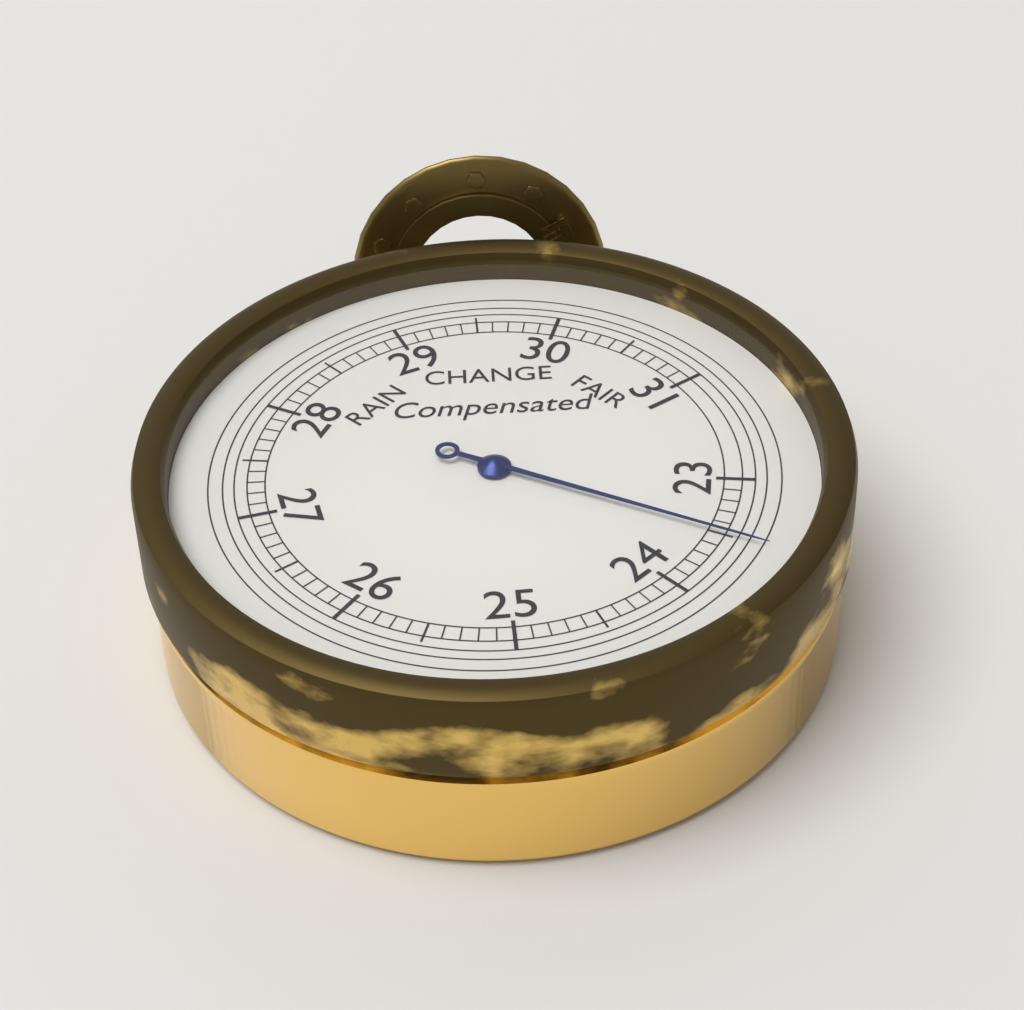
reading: 23.5 inHg
